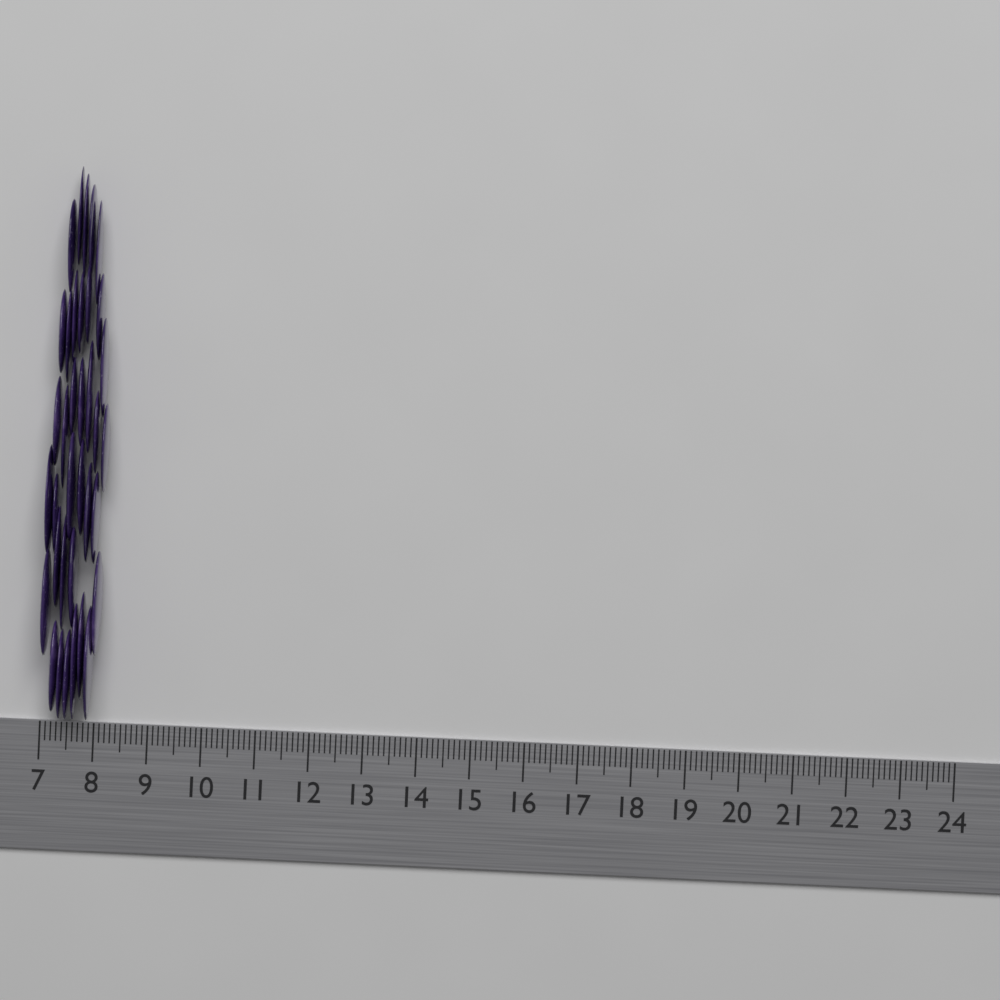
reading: 8.1 (no unit)
